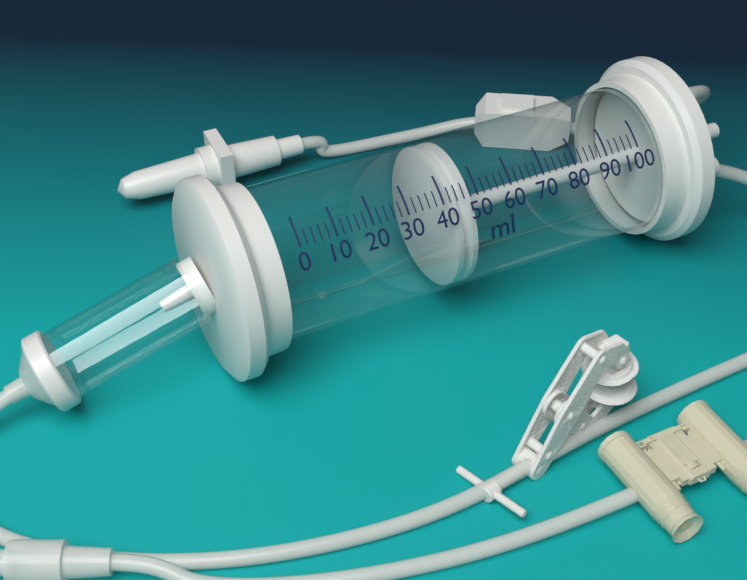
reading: 42 ml
